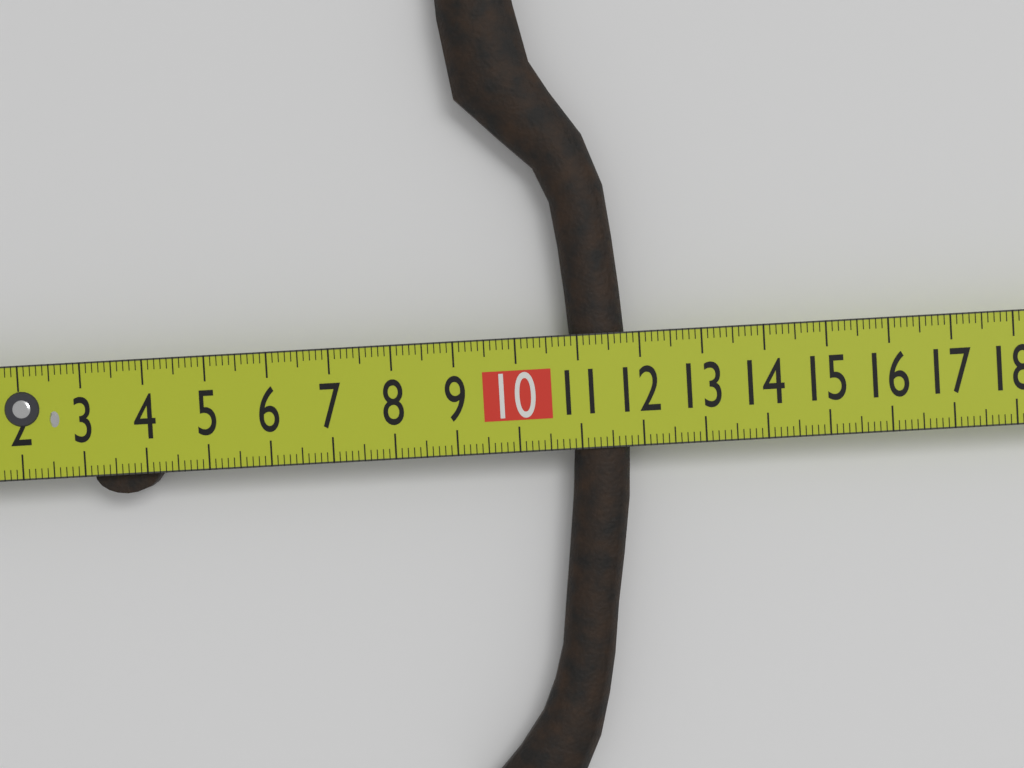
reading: 11.8 cm
